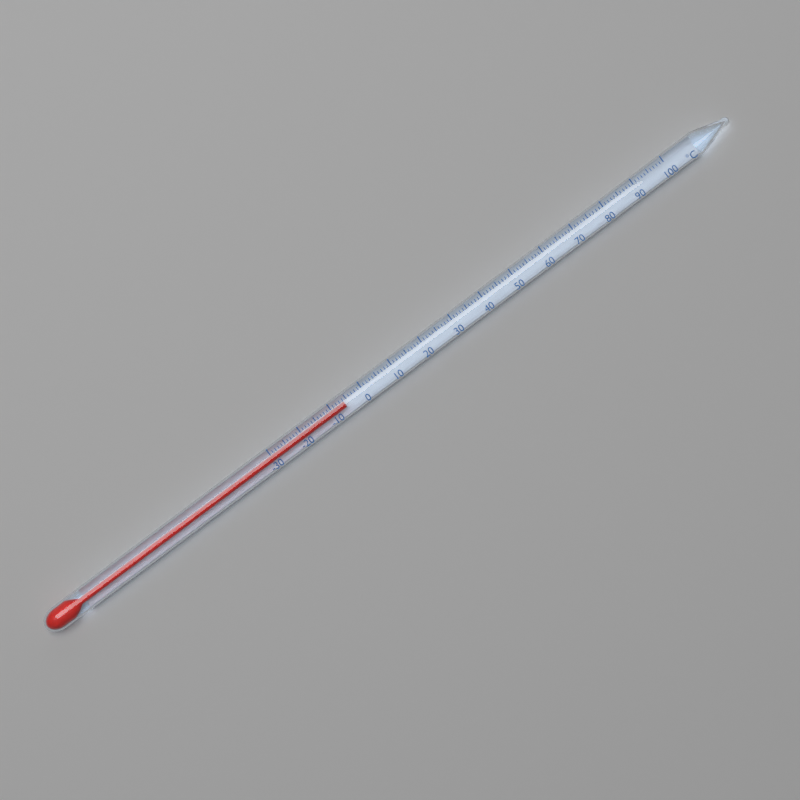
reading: -6 °C
